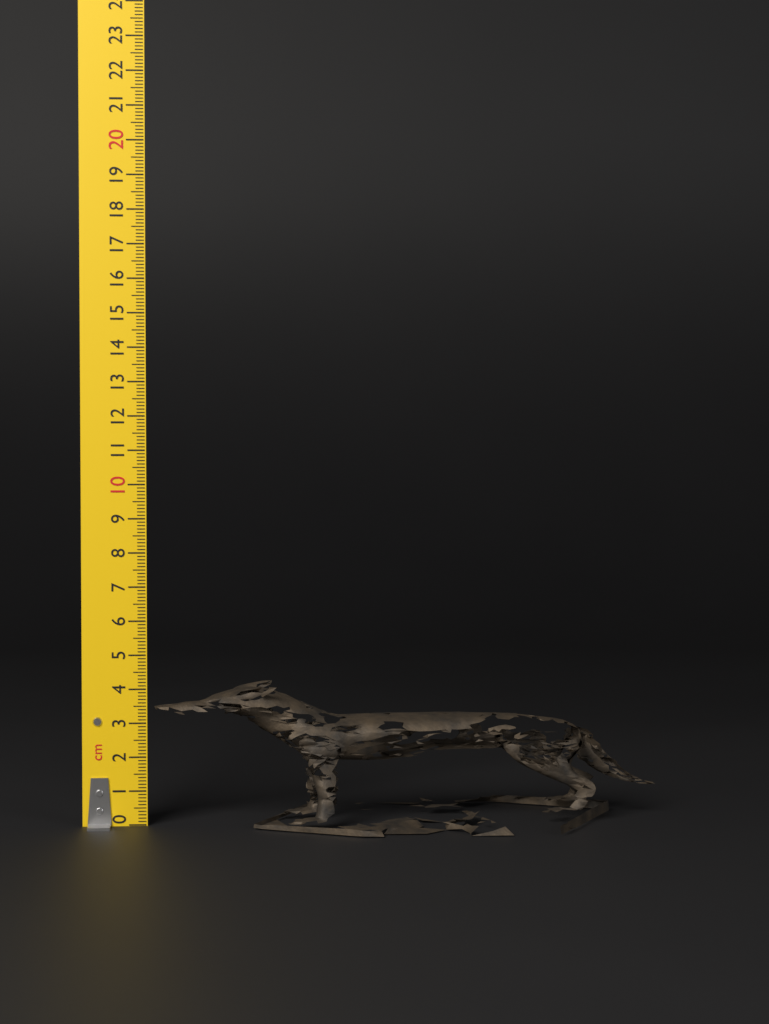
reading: 4.1 cm
